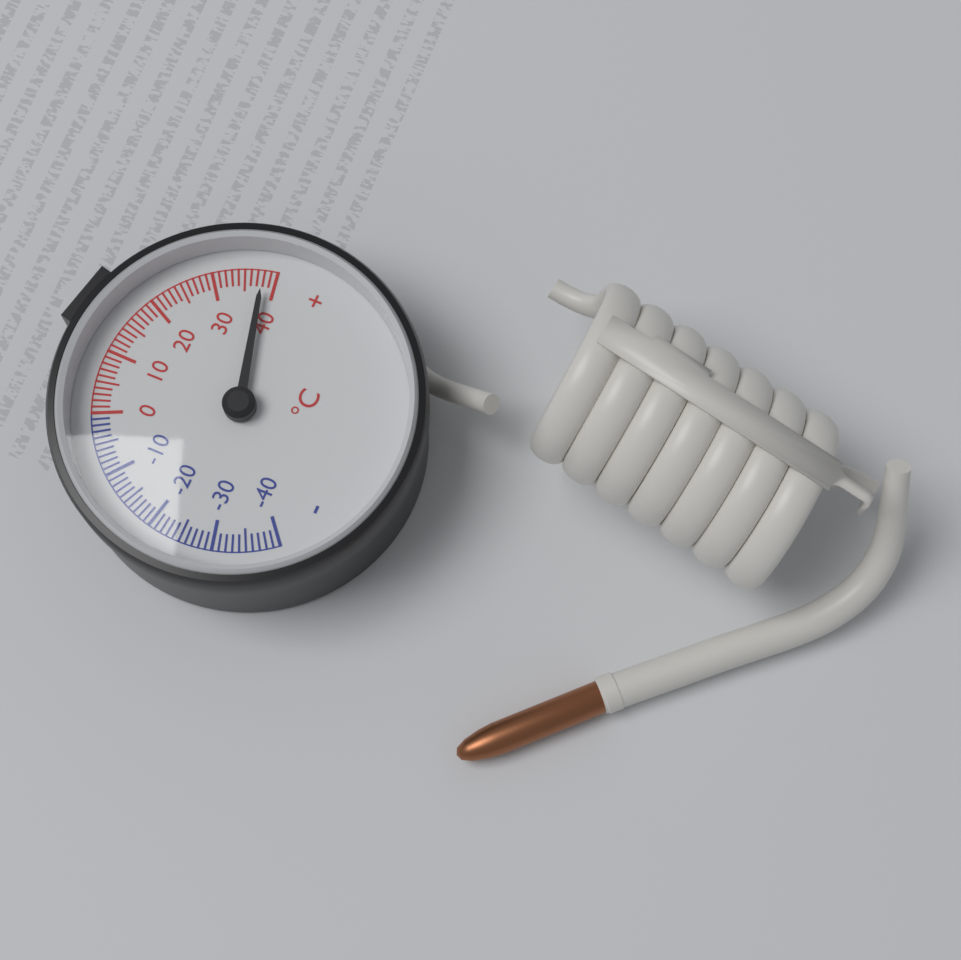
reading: 38 °C
